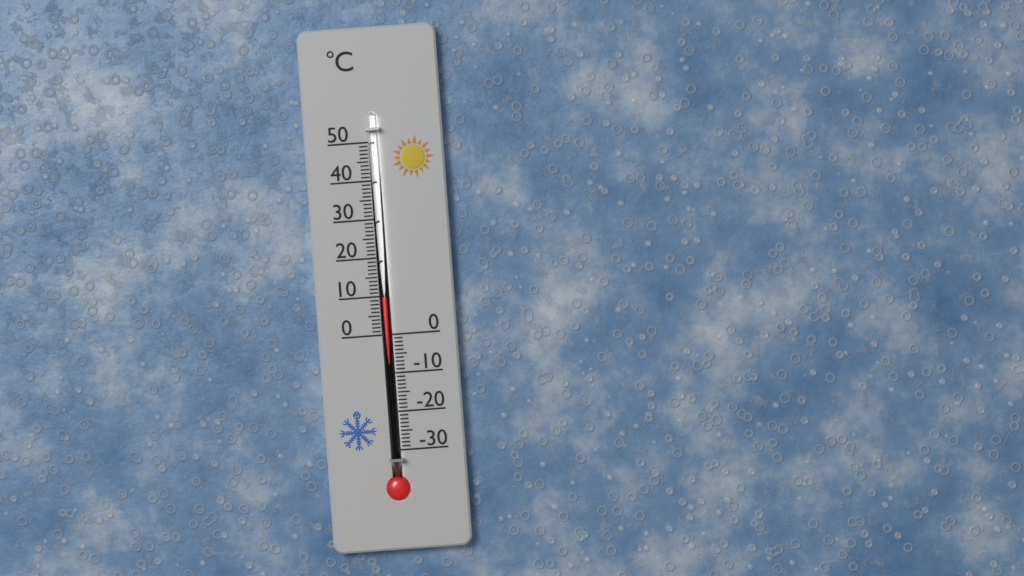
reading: 10 °C
